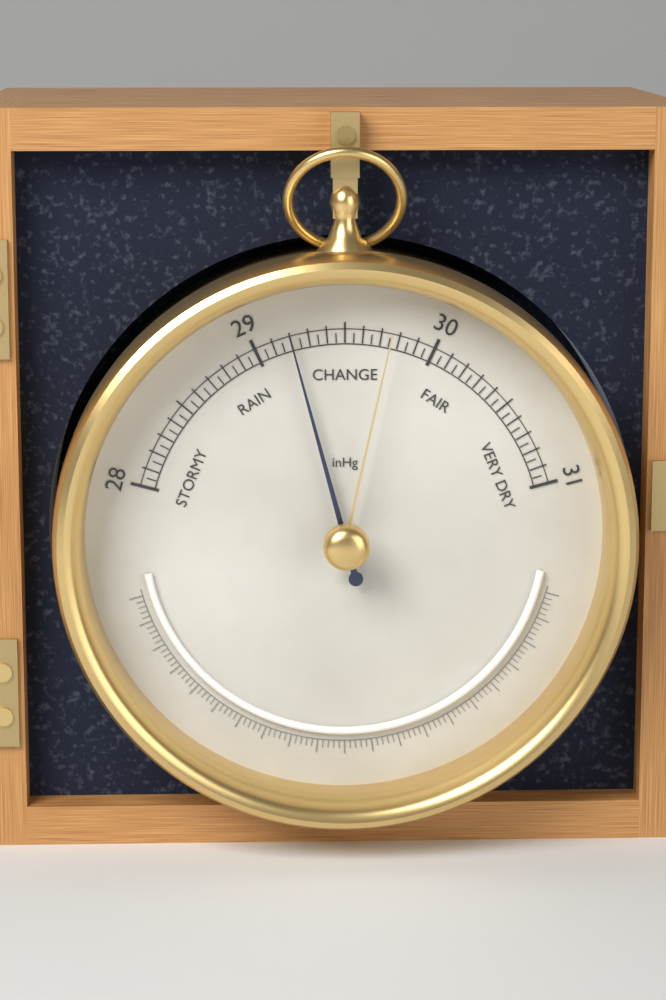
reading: 29.20 inHg
